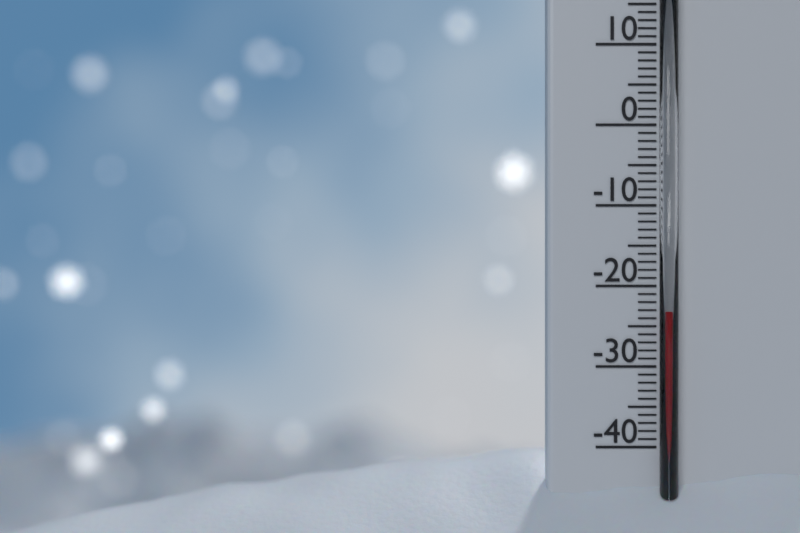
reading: -23 °C
